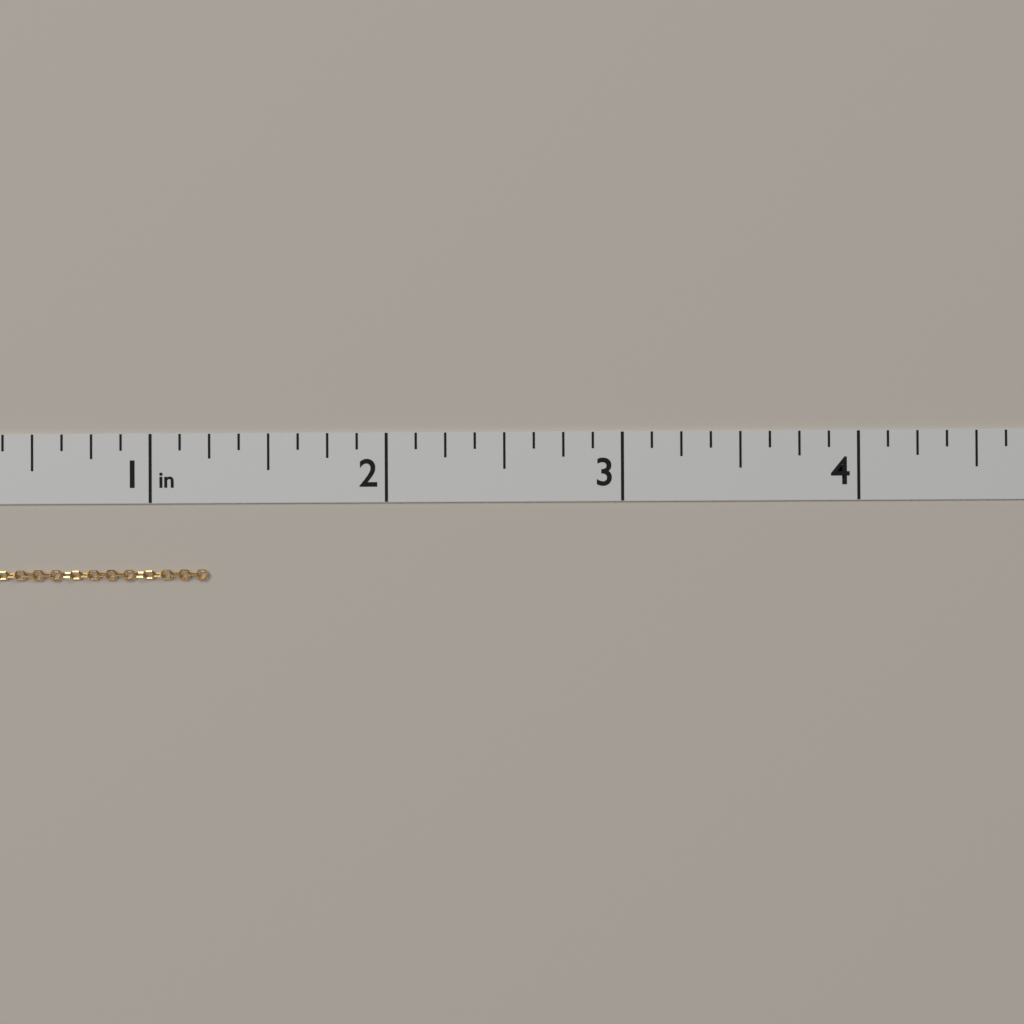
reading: 1.250 in
